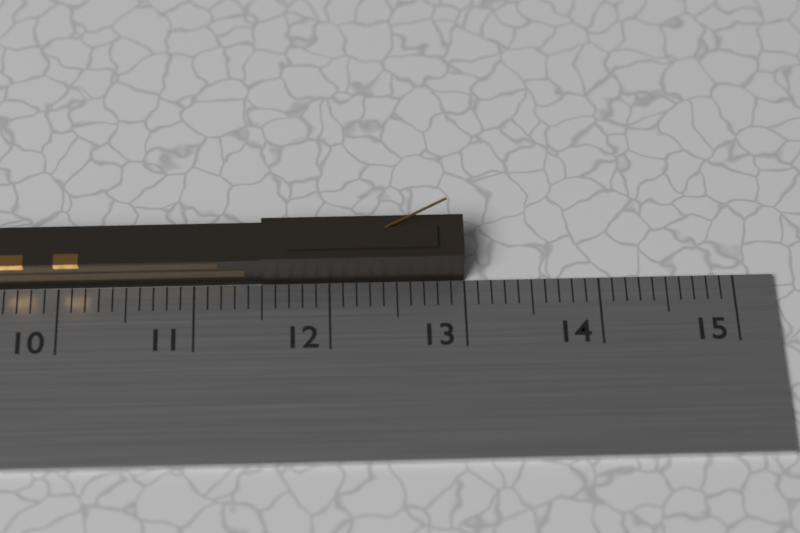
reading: 13.0 cm
